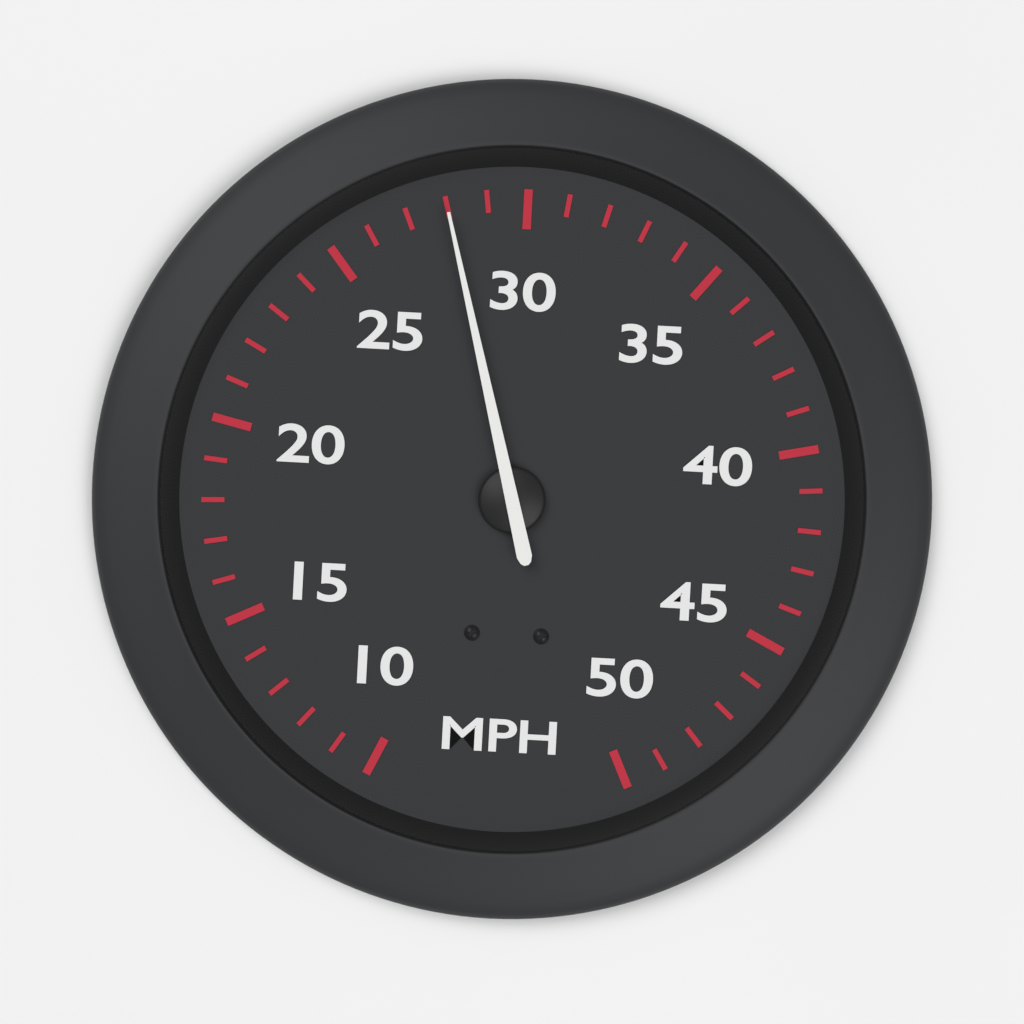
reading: 28 MPH
